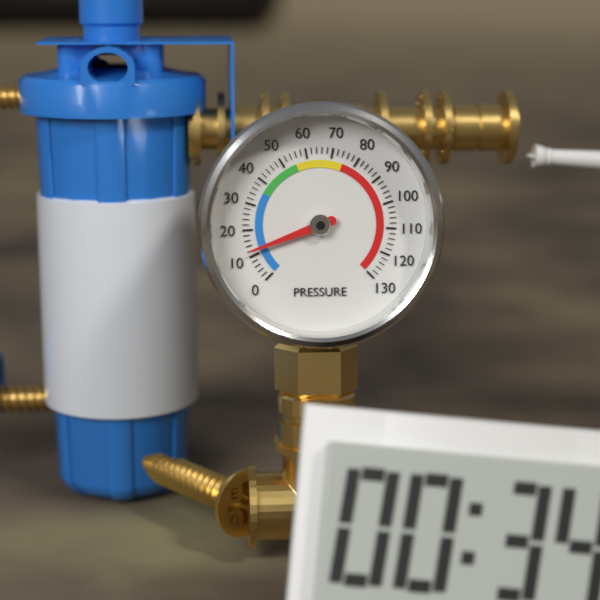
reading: 12 (no unit)
